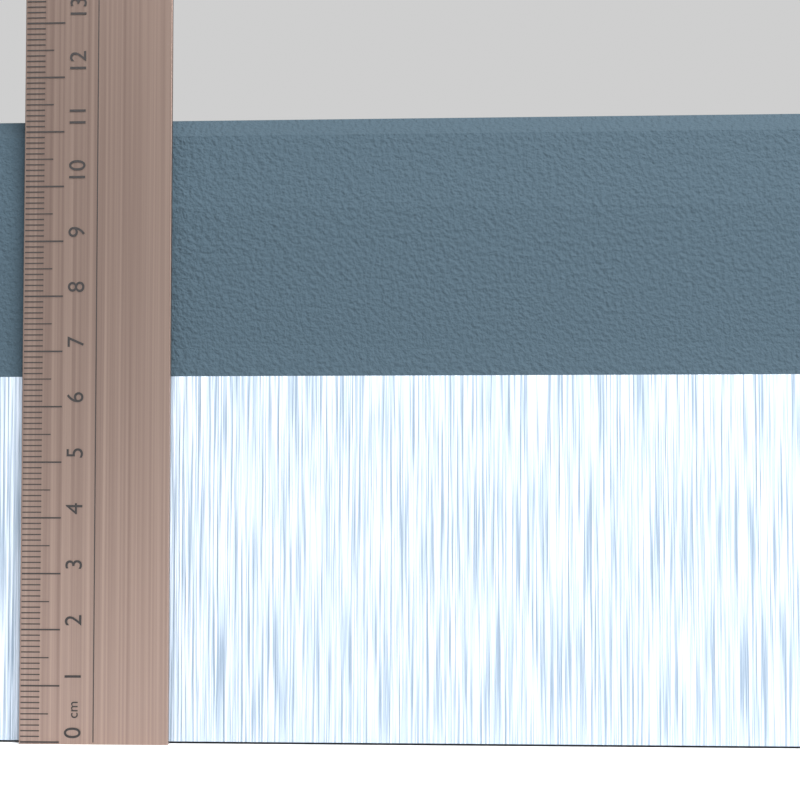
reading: 11.3 cm
